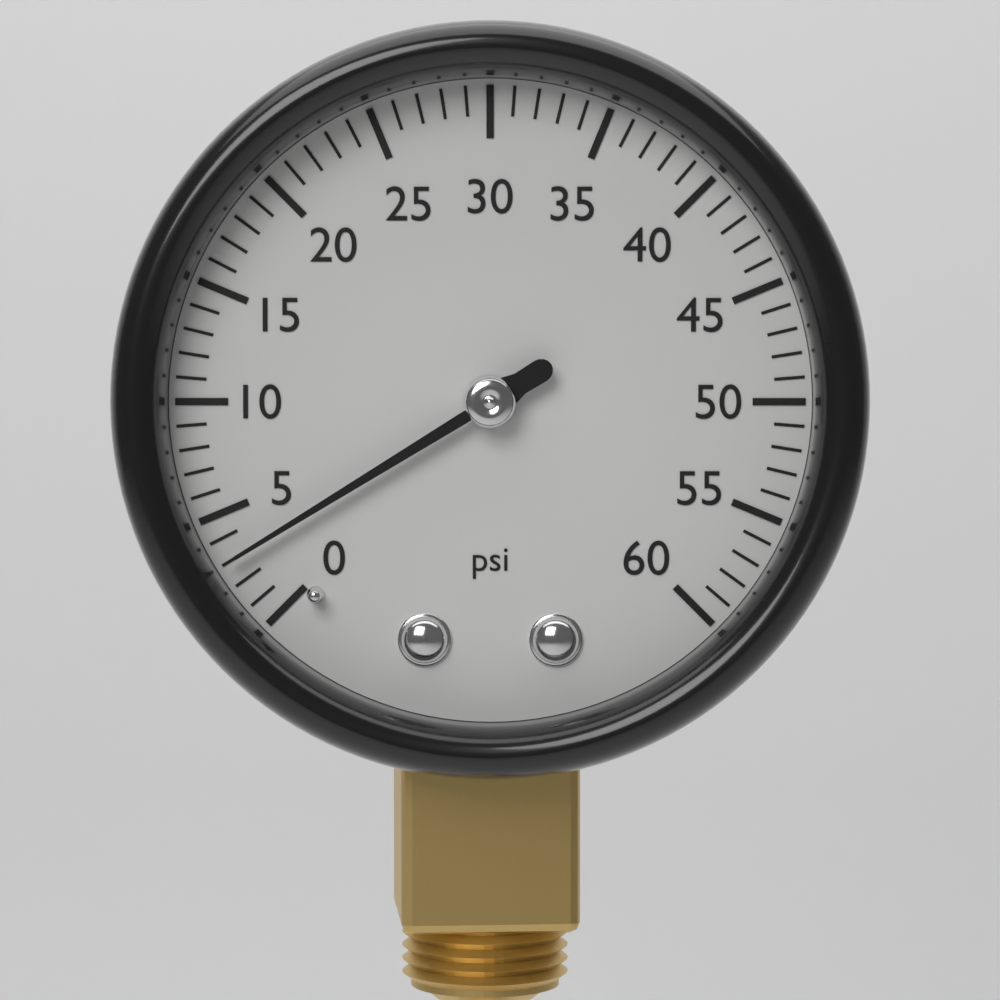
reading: 3 psi
